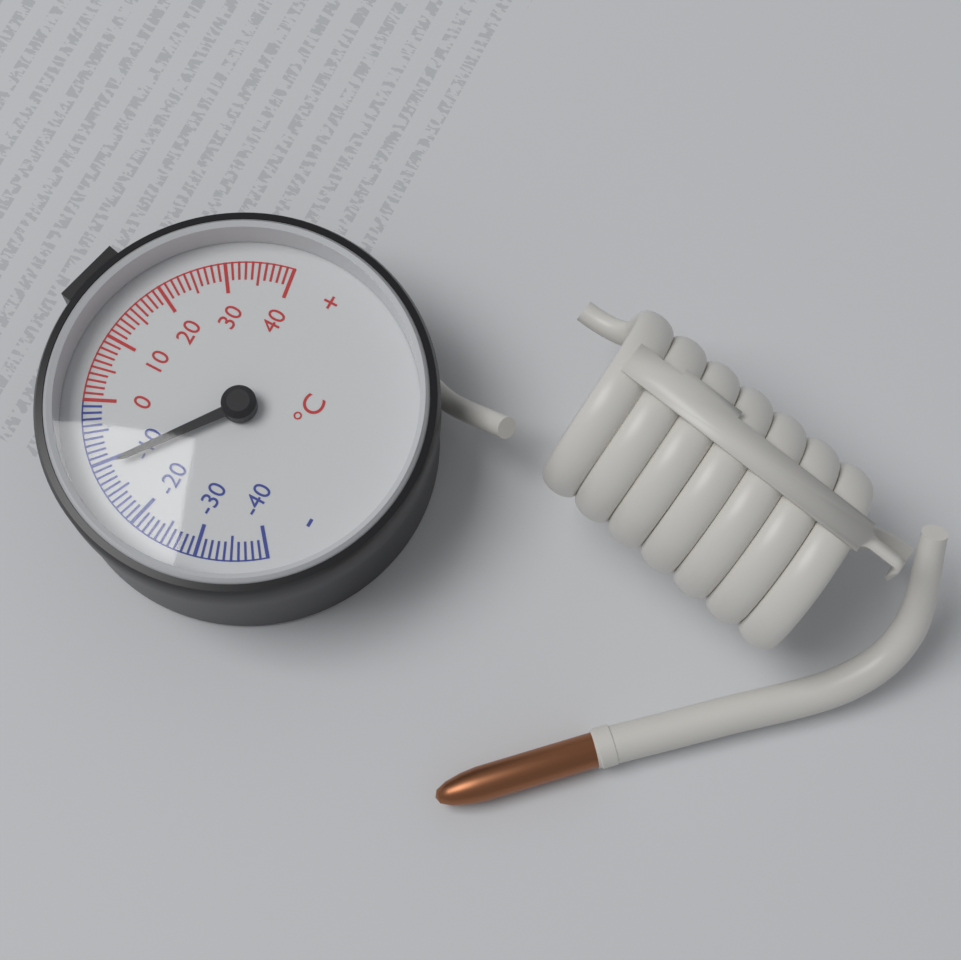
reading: -11 °C
